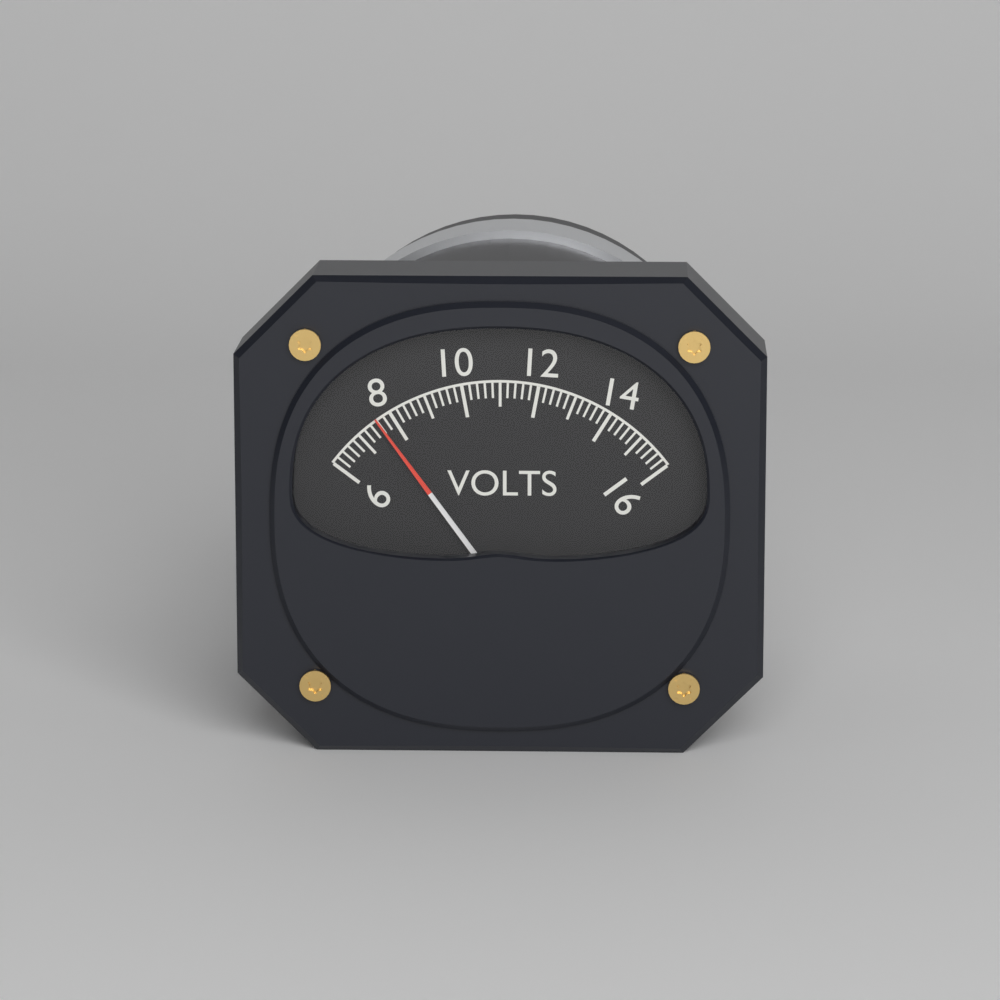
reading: 7.6 V
